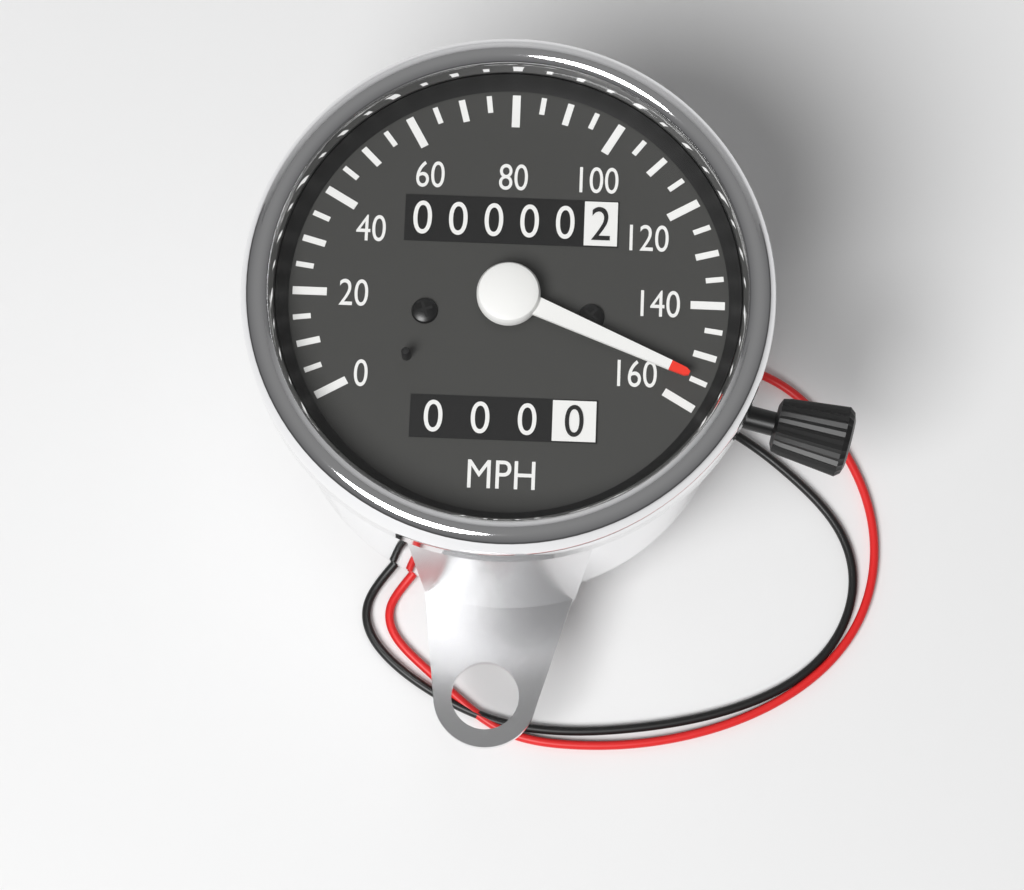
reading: 155 mph
